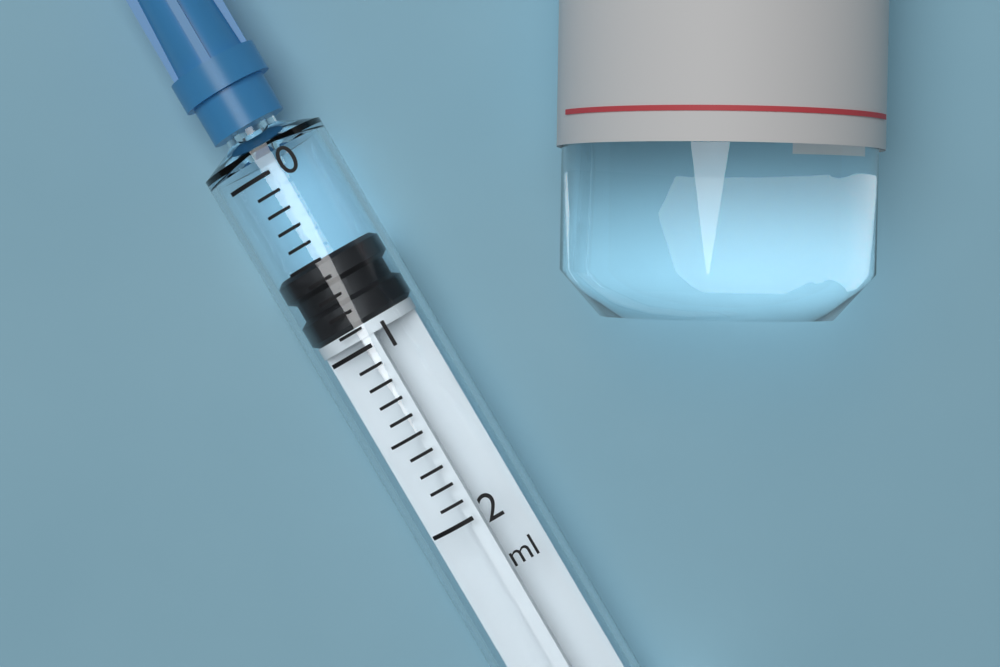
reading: 0.5 ml
